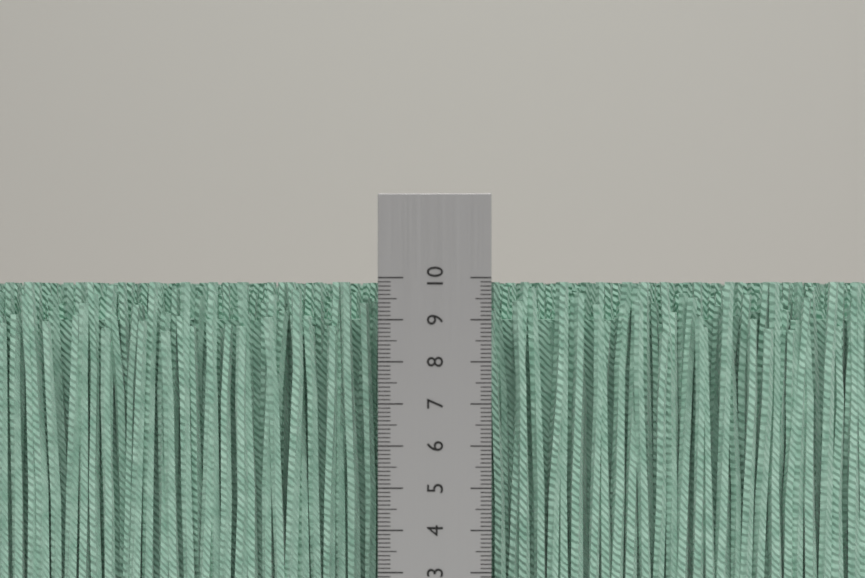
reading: 9.9 cm
